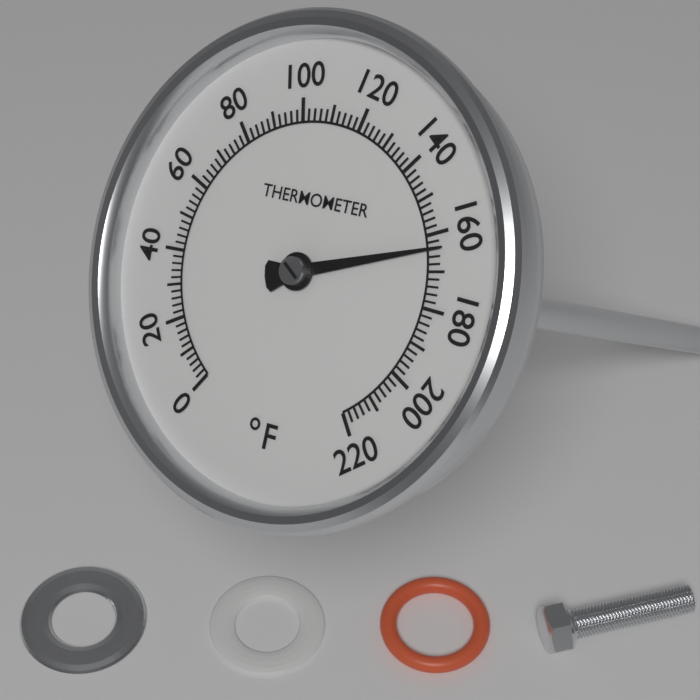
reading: 164 °F
